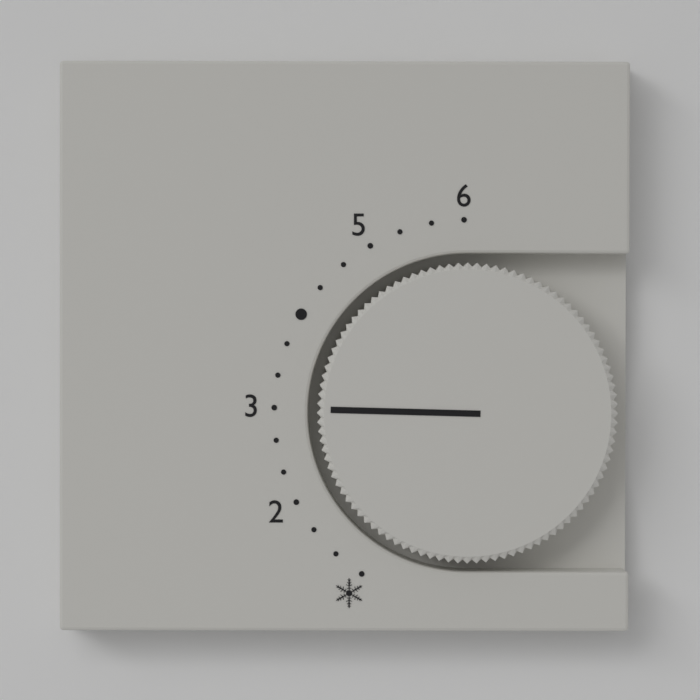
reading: 3.000000 (no unit)
